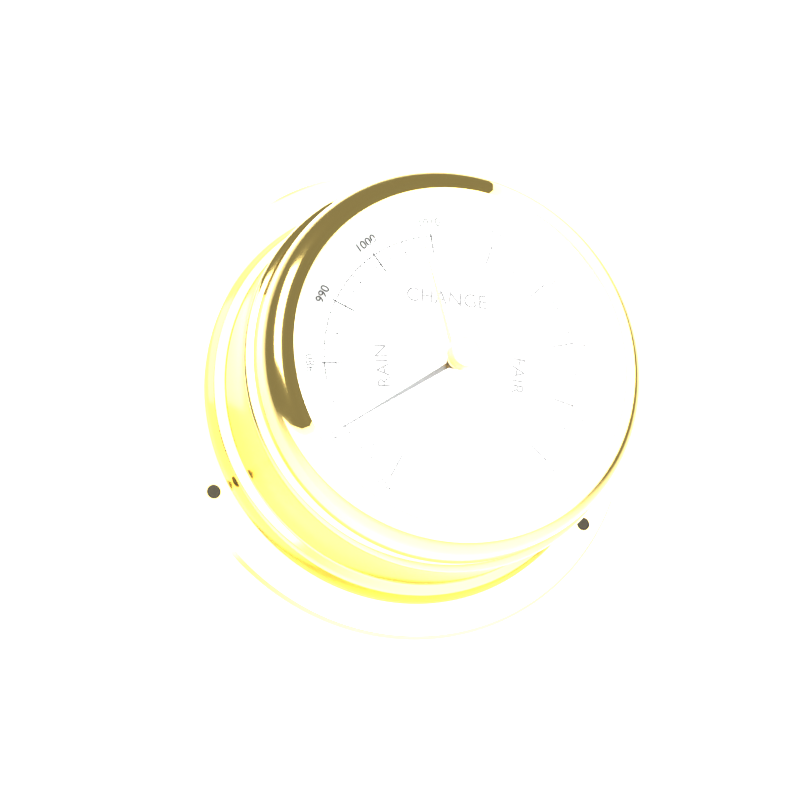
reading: 970 mbar
